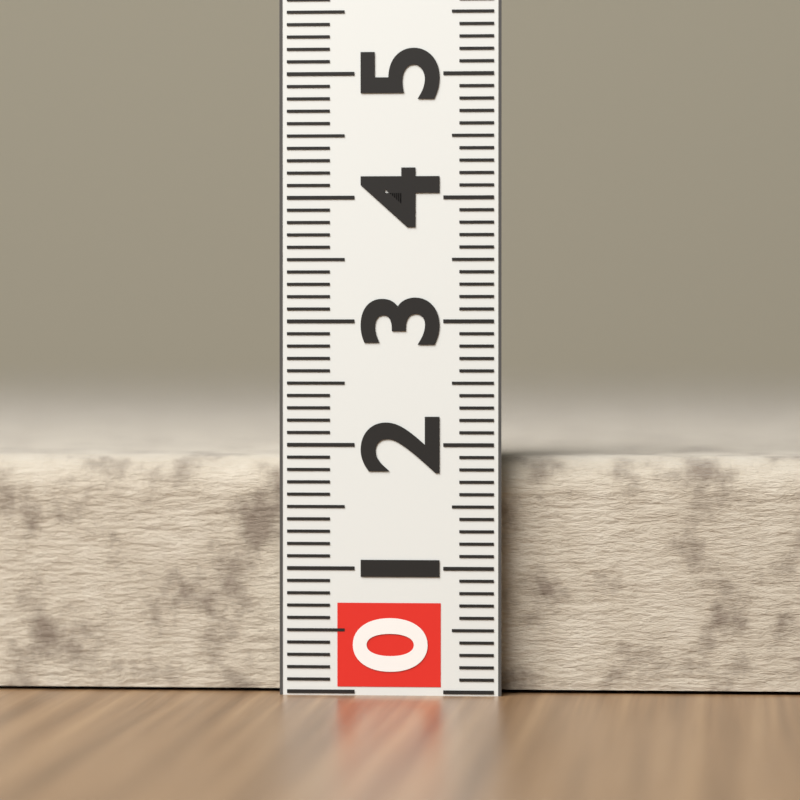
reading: 1.9 (no unit)
